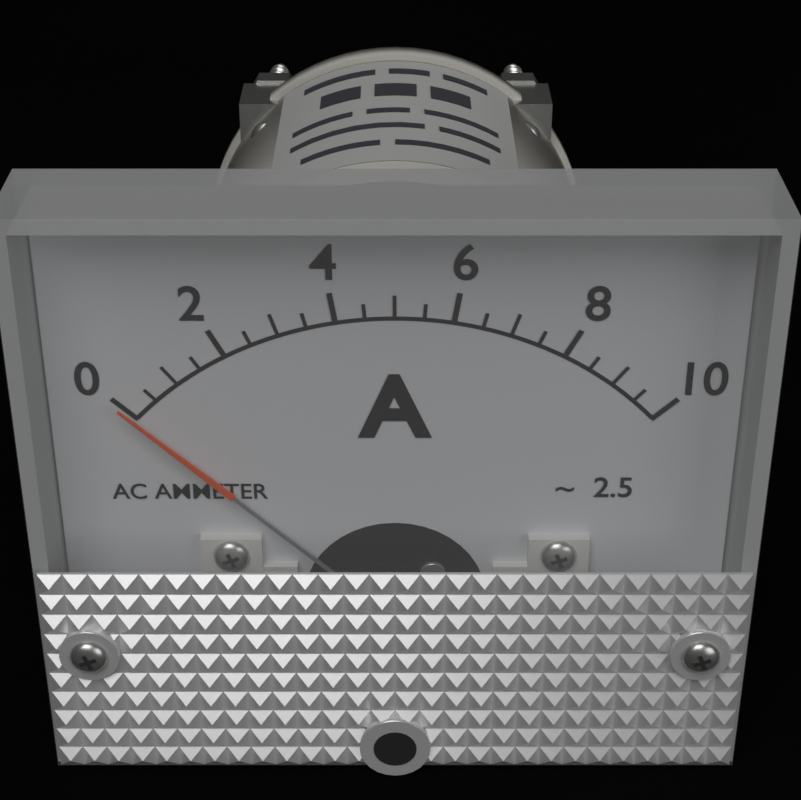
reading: 0.0 A
